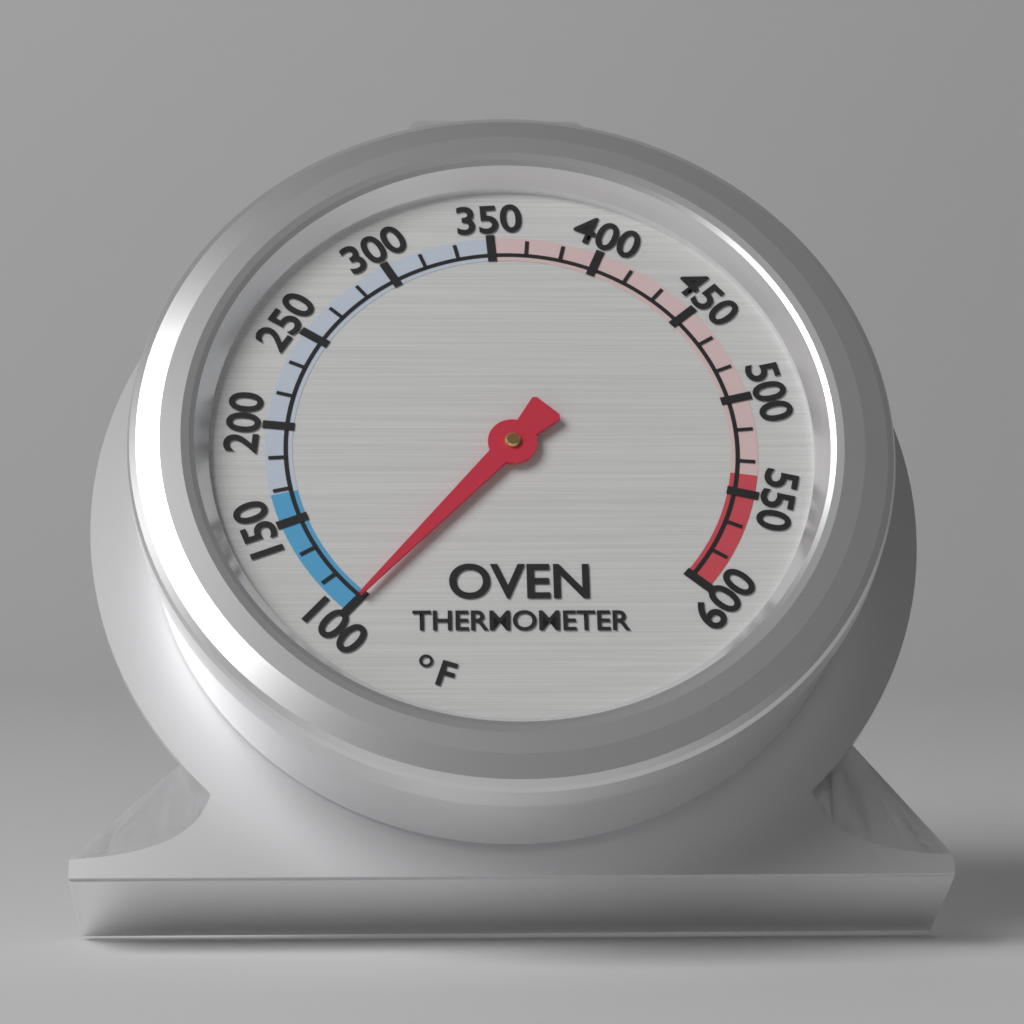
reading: 100.0000 °F
